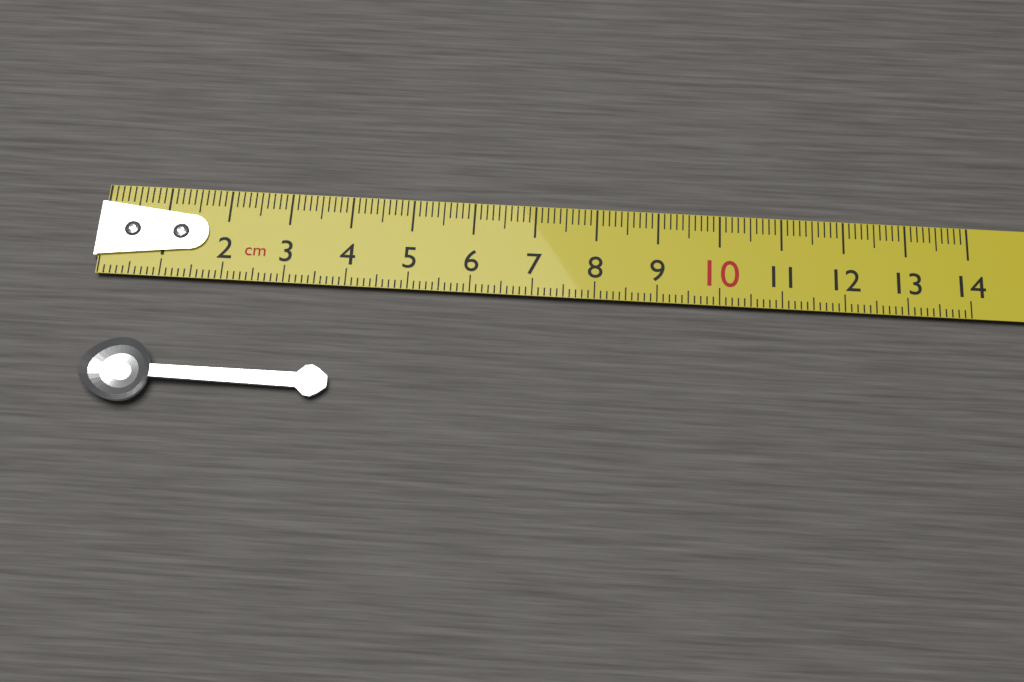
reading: 3.9 cm
